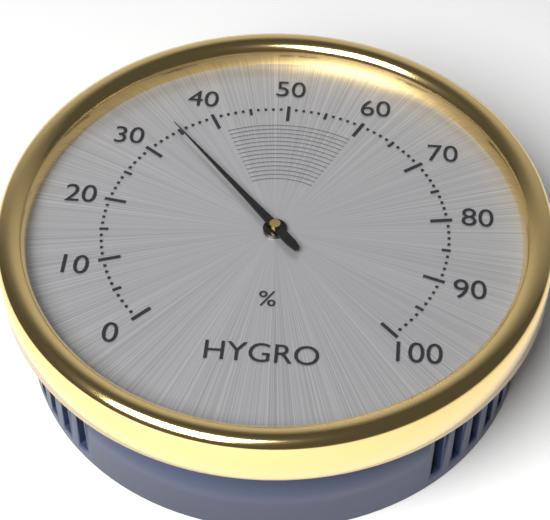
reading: 35 %
